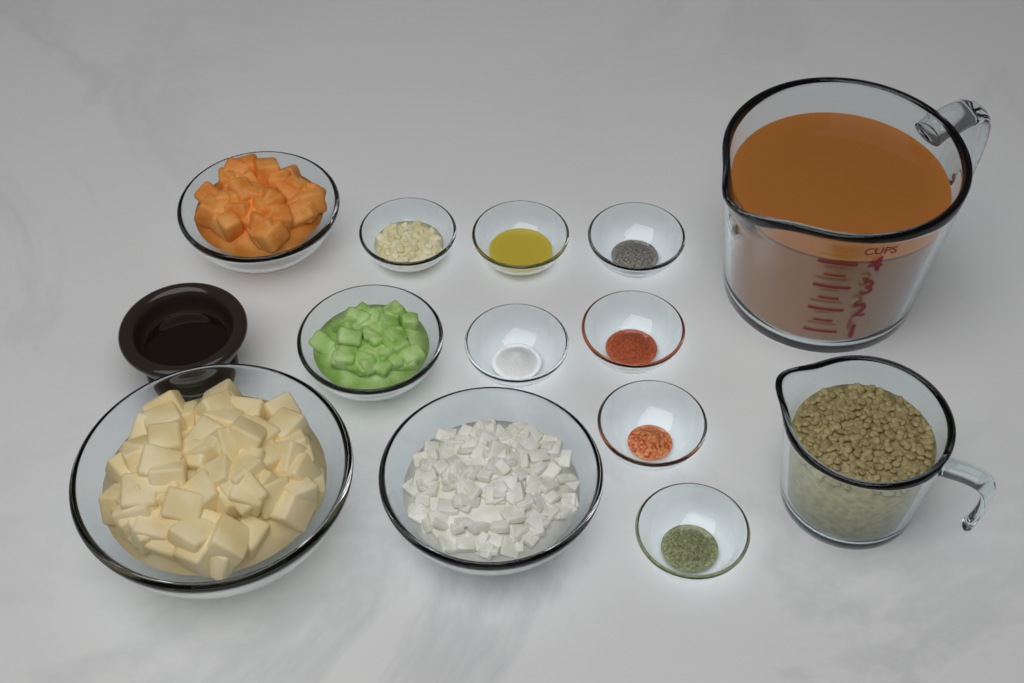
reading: 4.0 cups
